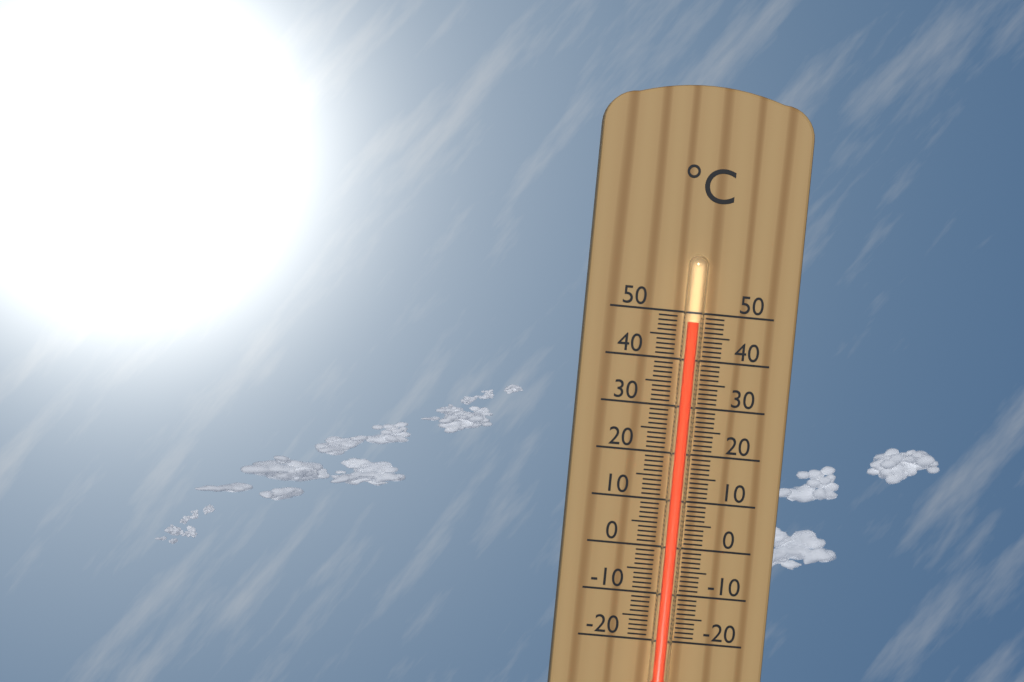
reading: 48 °C
